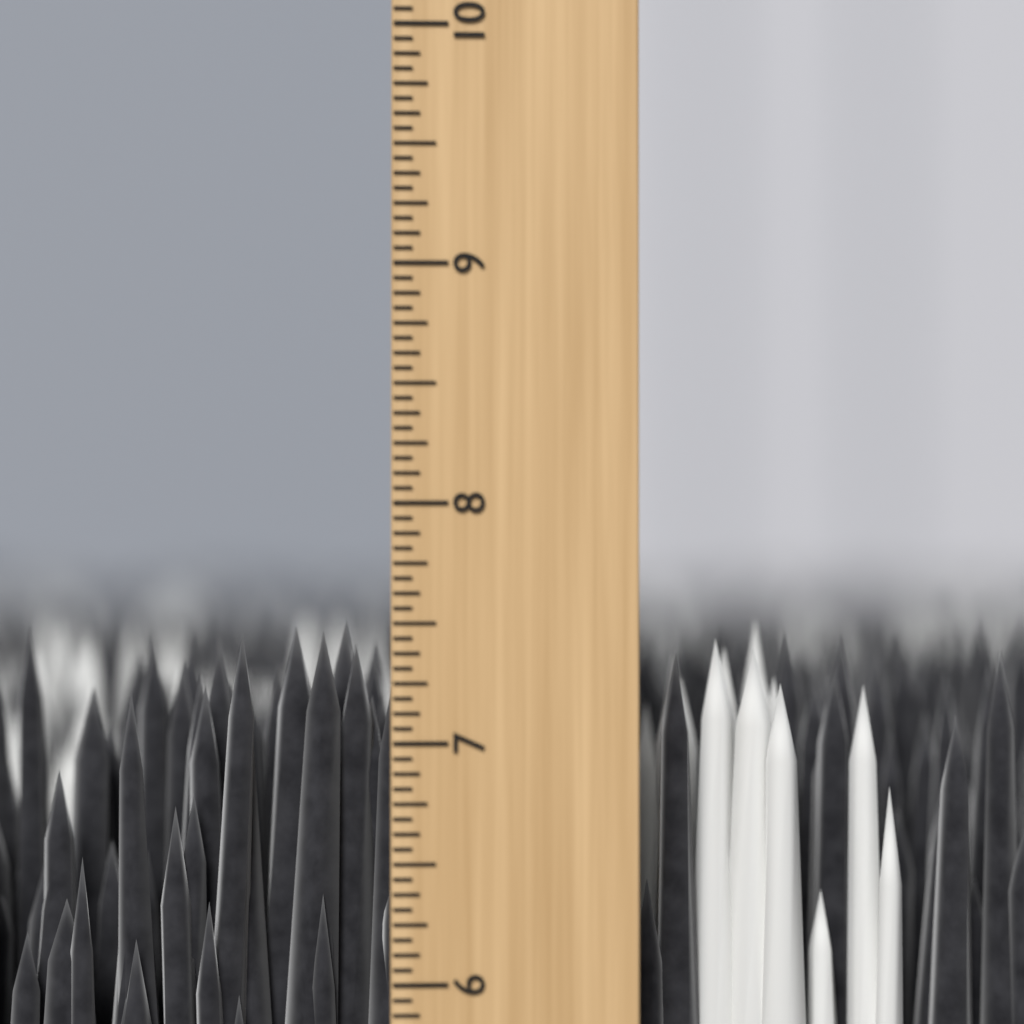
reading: 7.5000 inch
